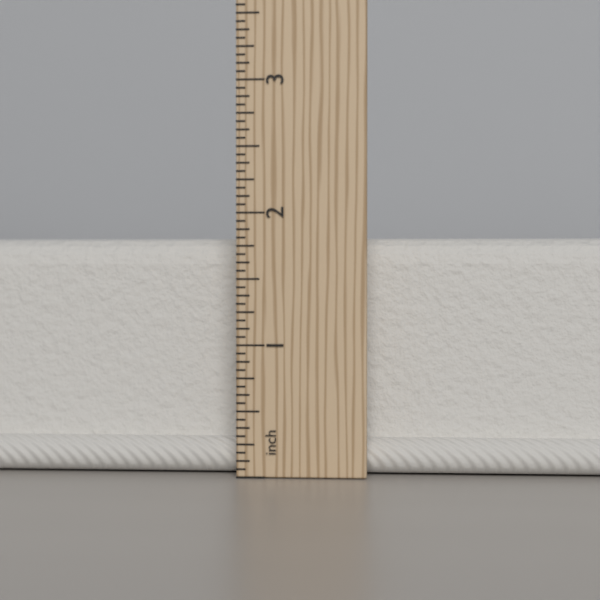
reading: 1.8125 in
